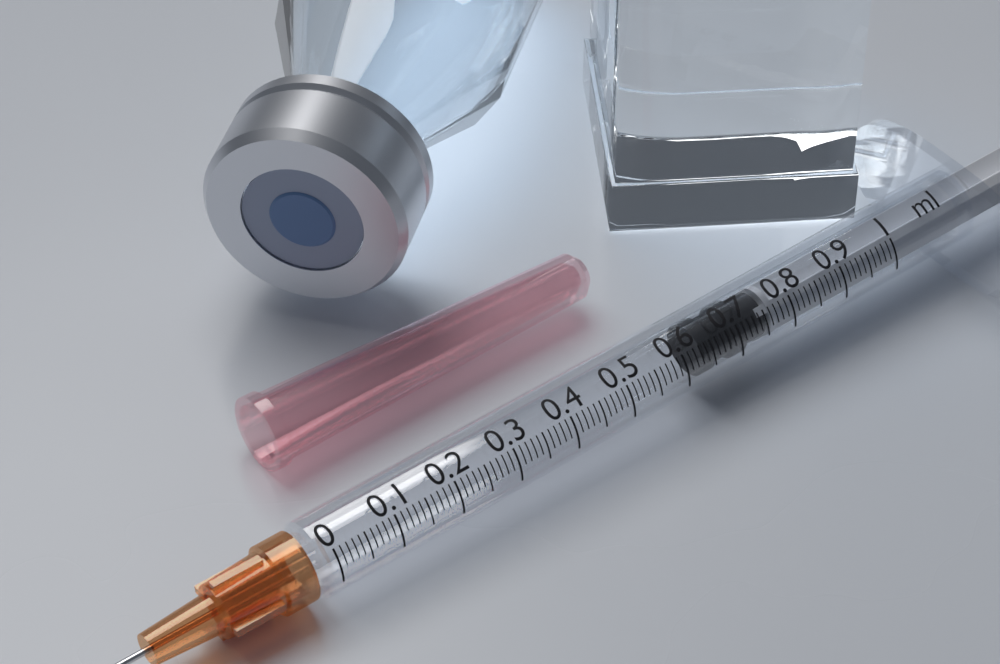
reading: 0.64 ml
